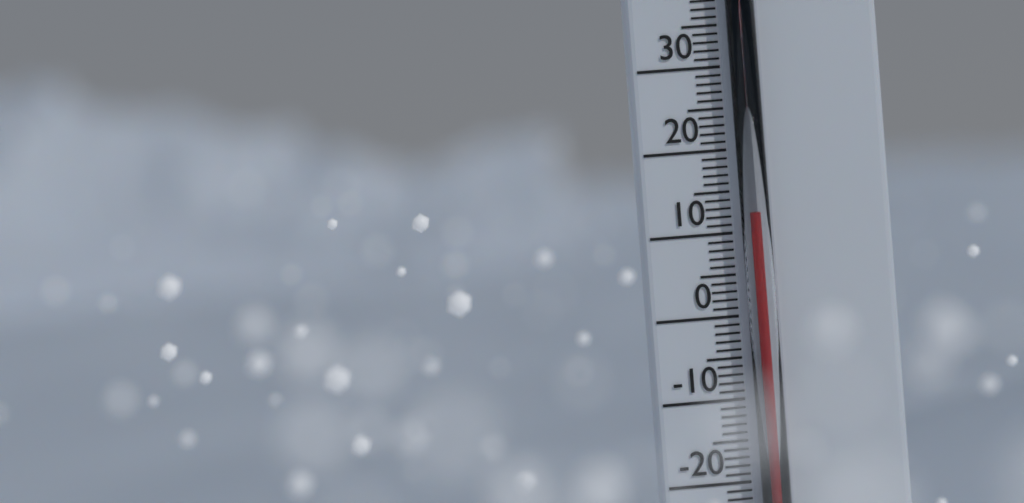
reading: 12 °C
